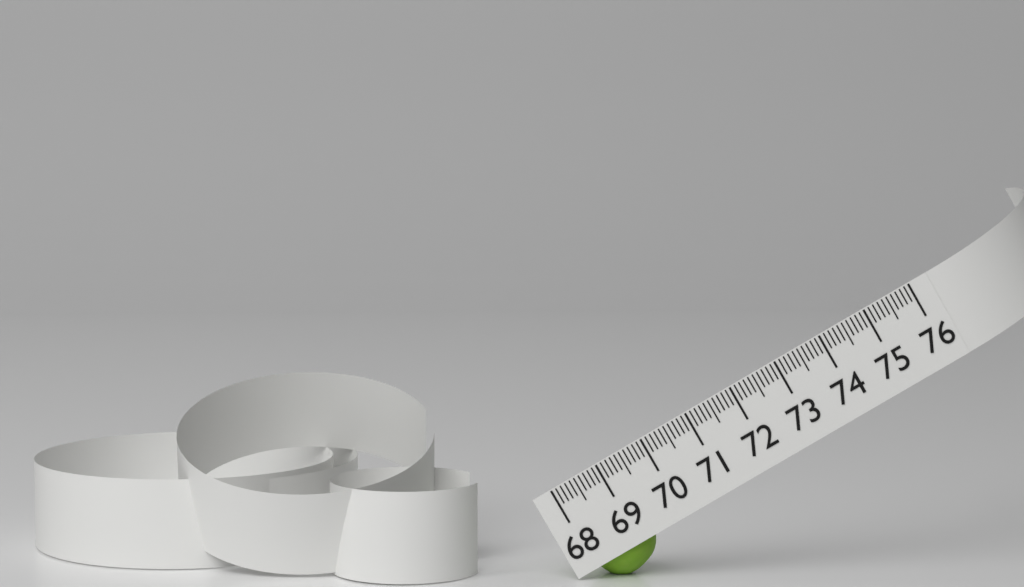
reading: 69.4 (no unit)
